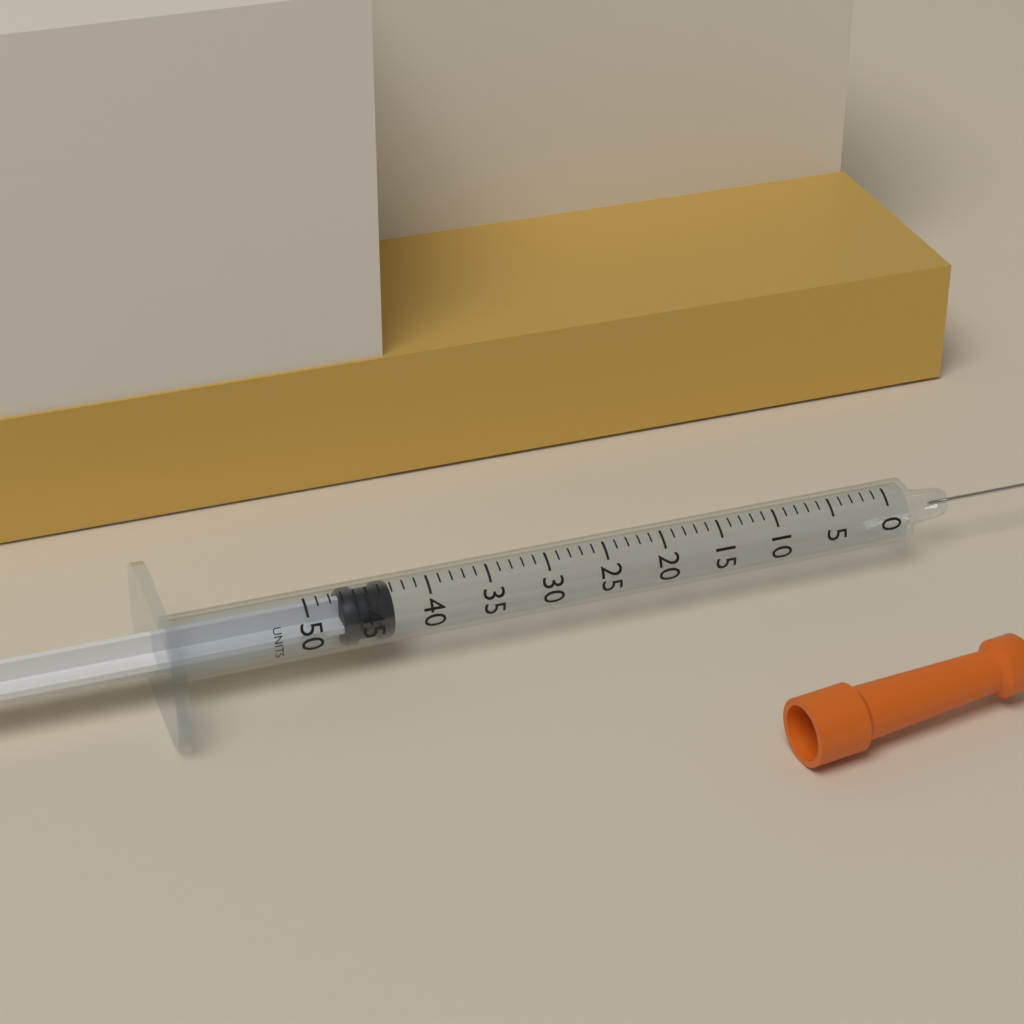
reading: 43 units
